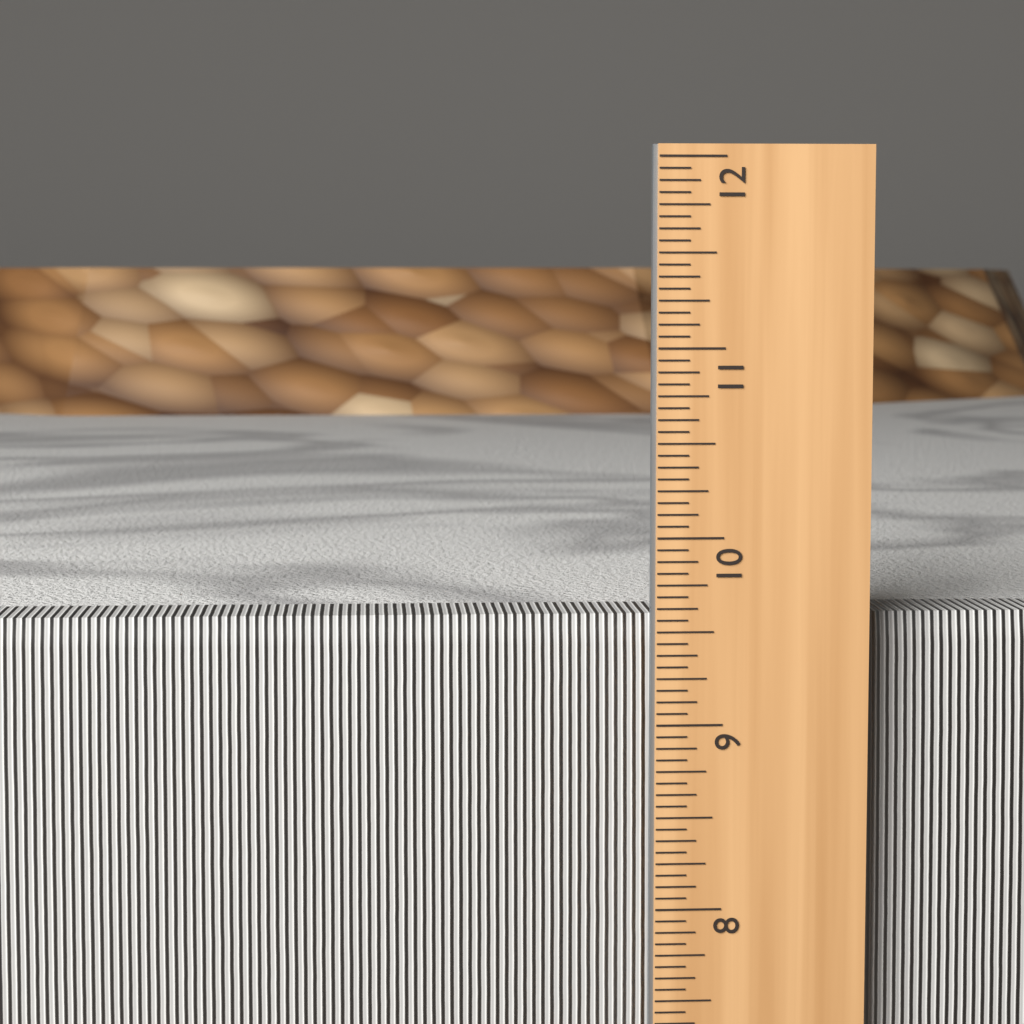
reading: 9.5625 in
